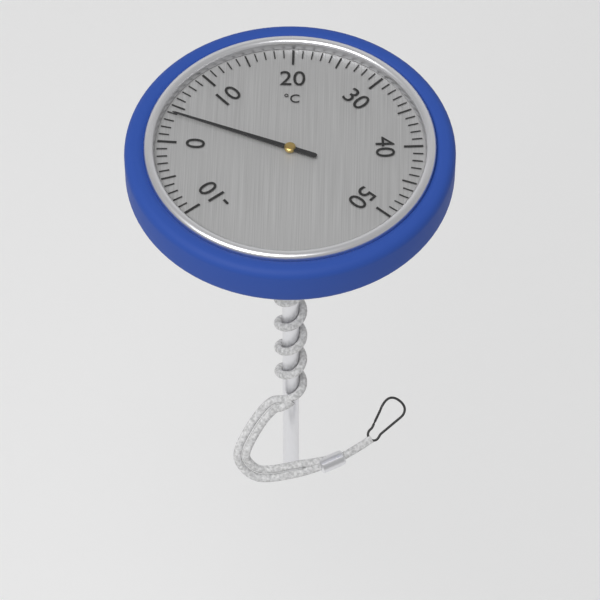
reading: 4 °C
